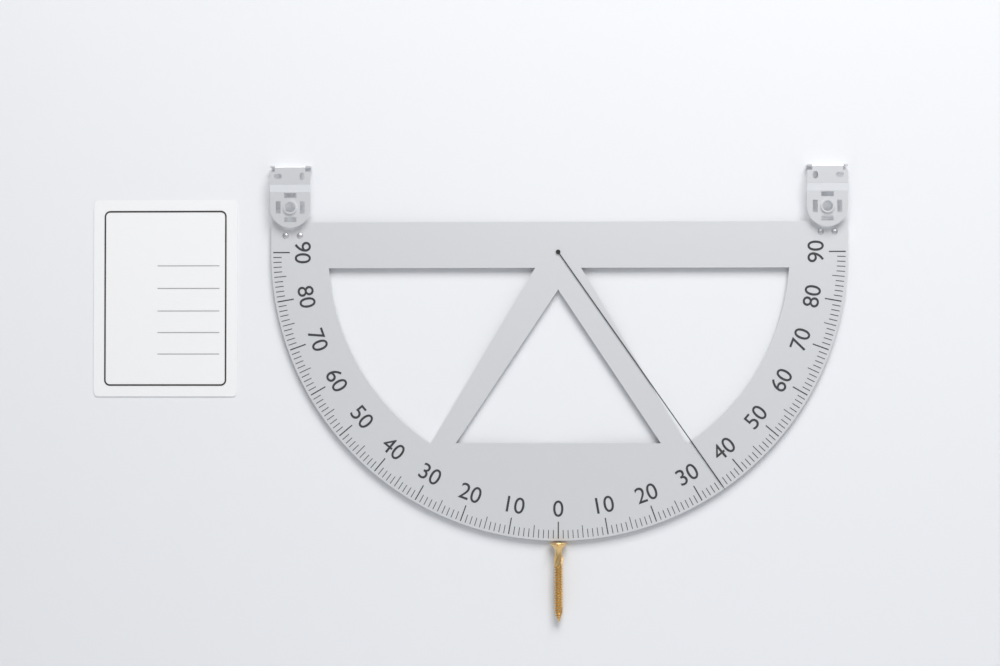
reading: 35 (no unit)
